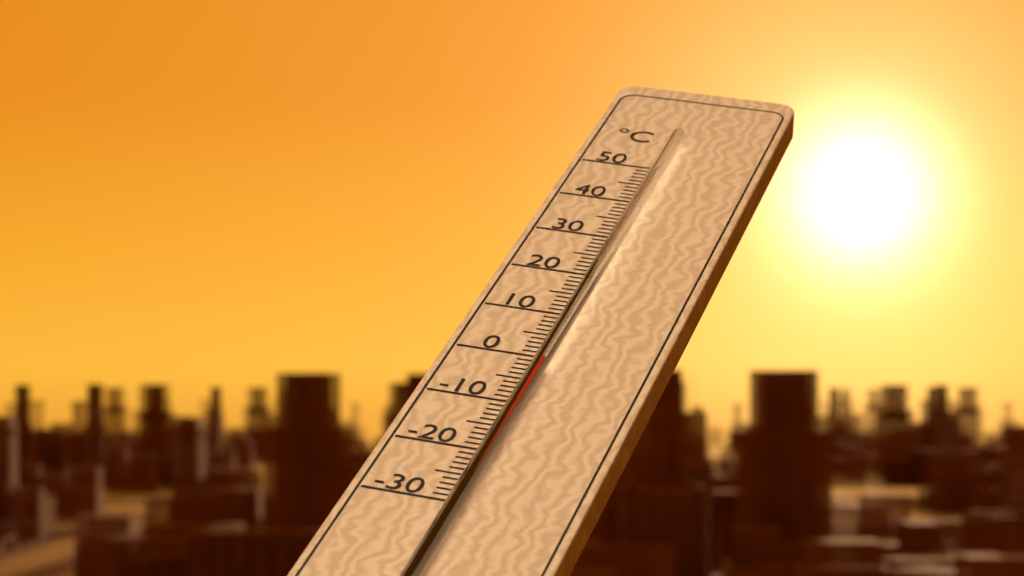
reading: -3 °C
